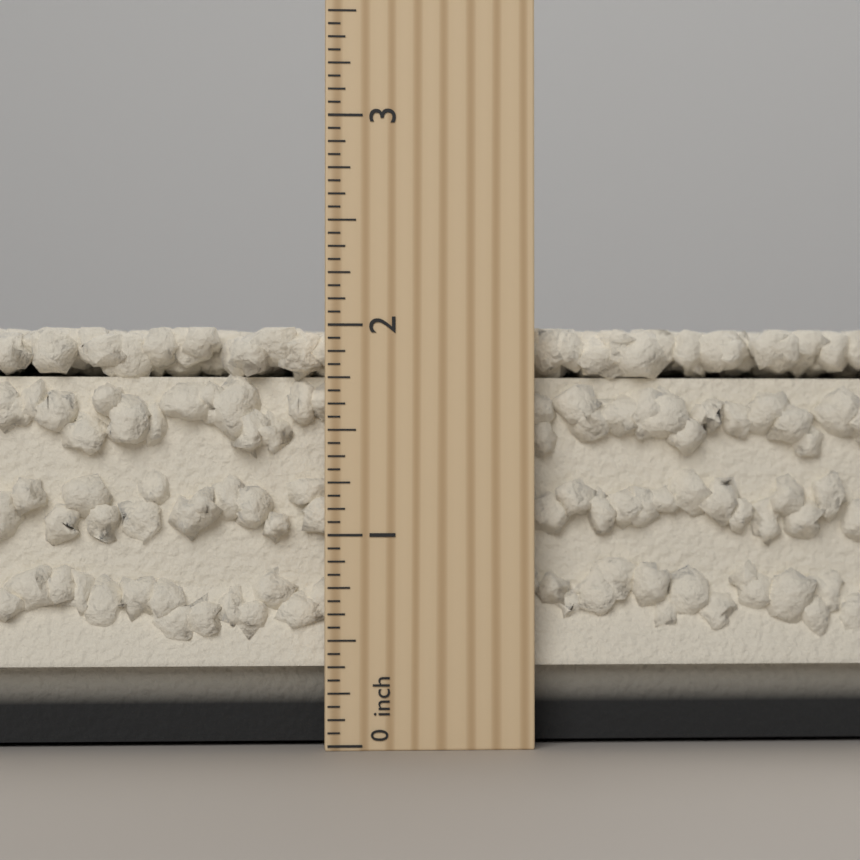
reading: 2.0000 inch
